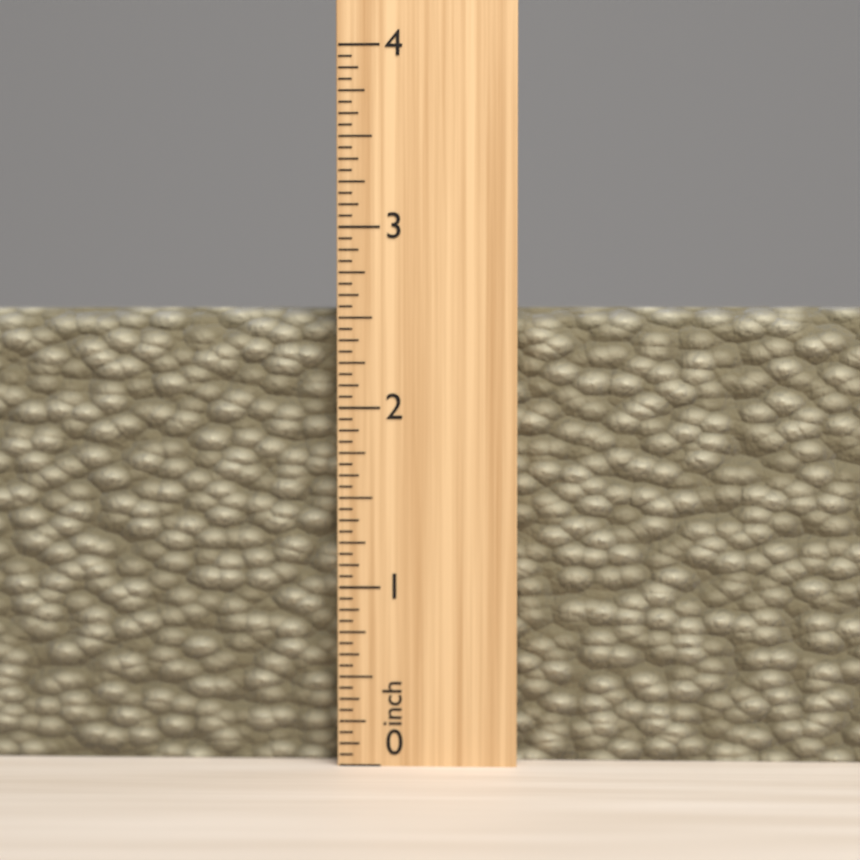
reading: 2.5625 inch
